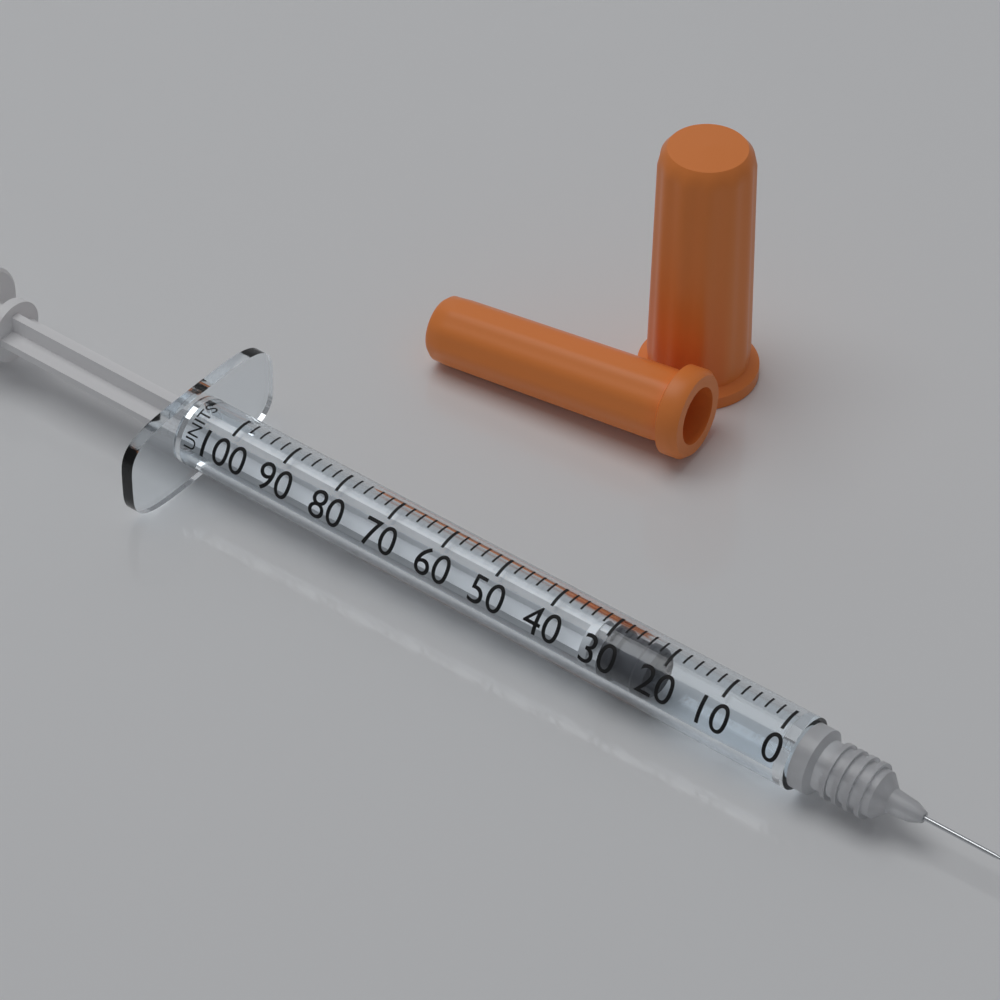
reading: 22 units
